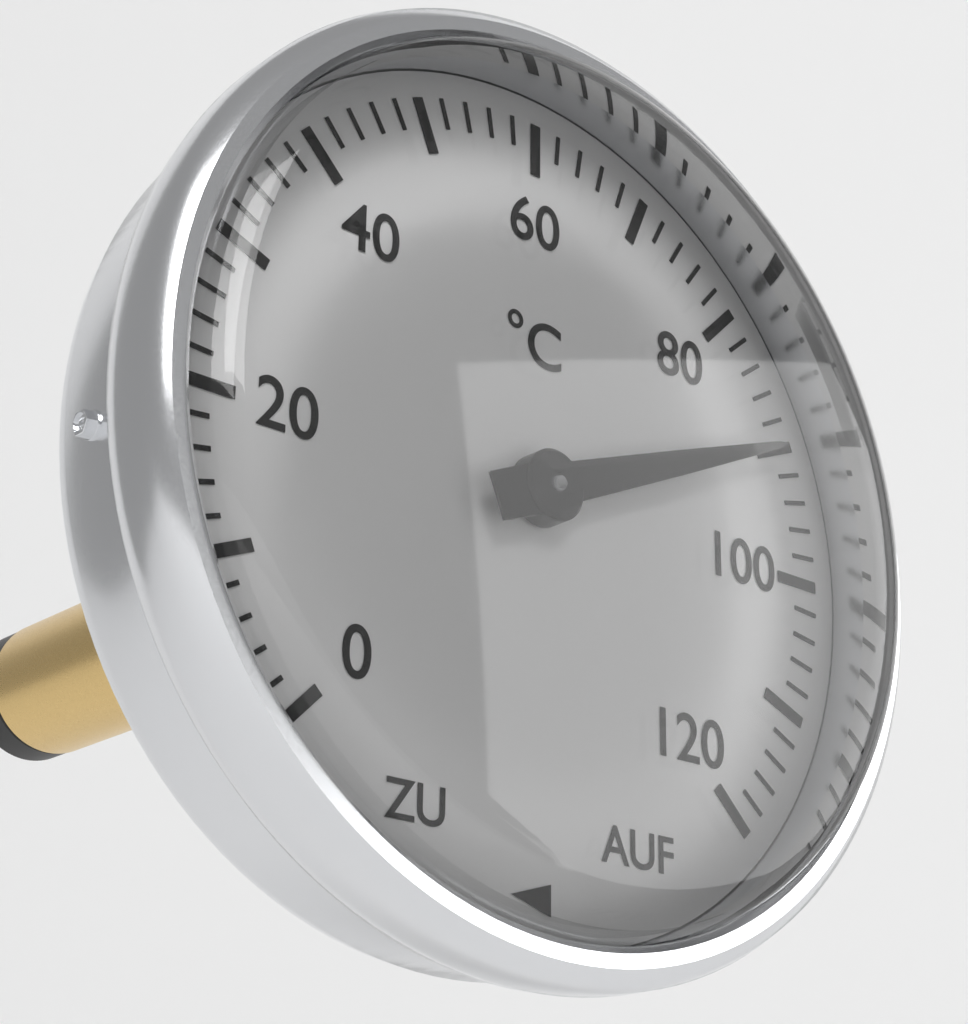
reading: 90 °C
